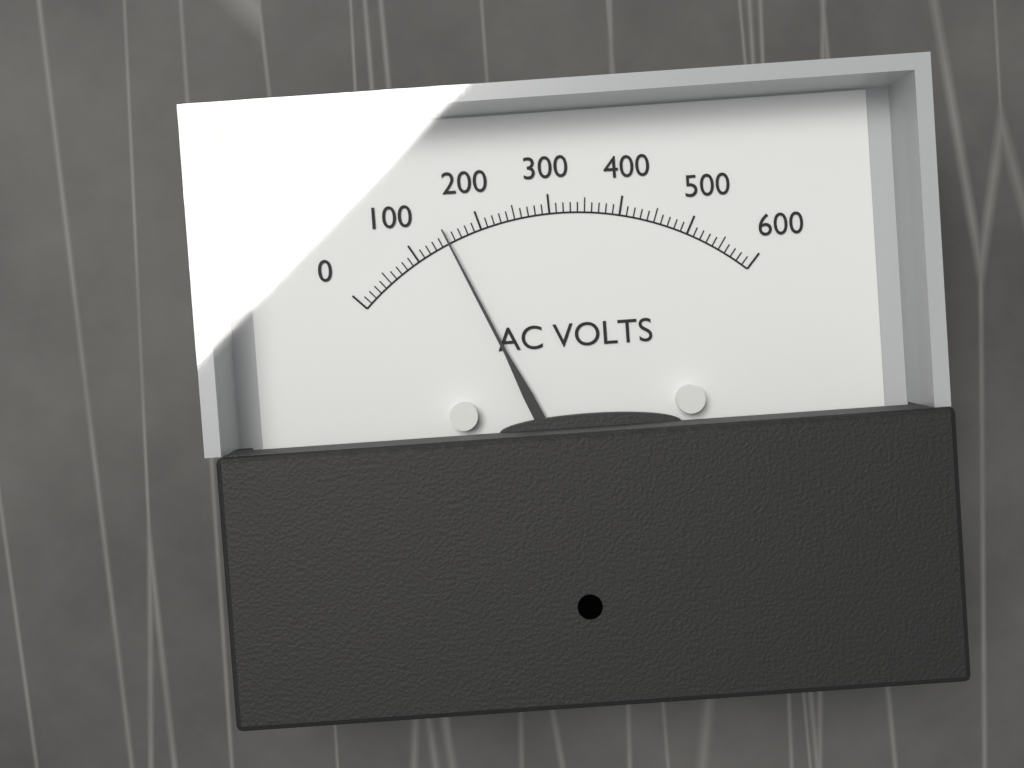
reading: 150 V
